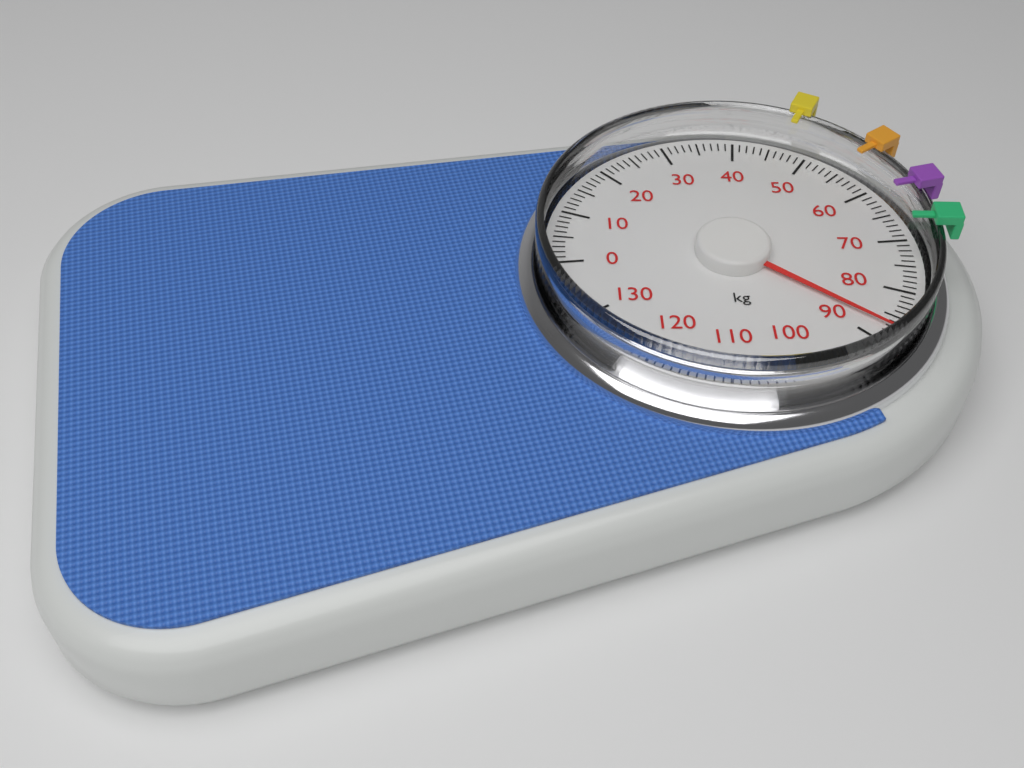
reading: 87 kg
